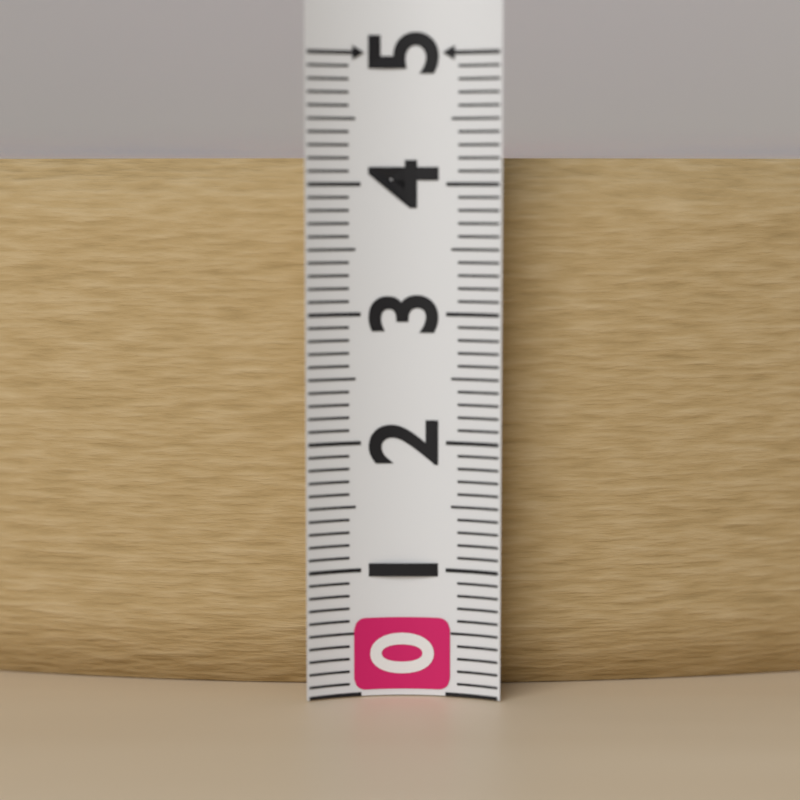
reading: 4.2 (no unit)
